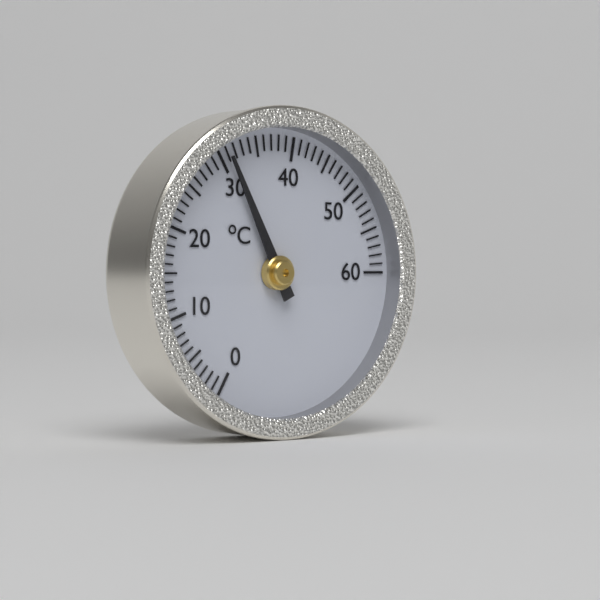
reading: 31 °C
